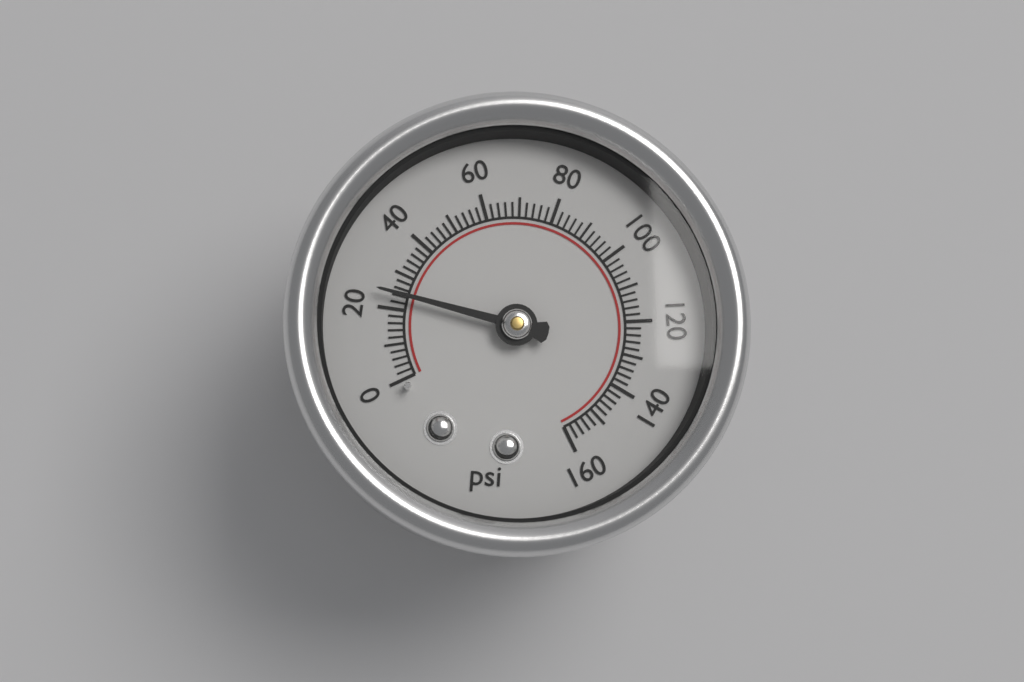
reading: 24 psi
